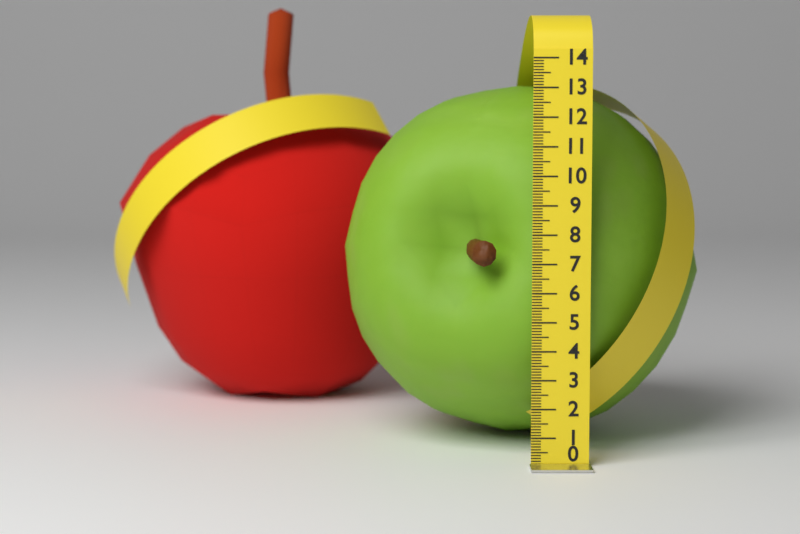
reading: 13.0 (no unit)
